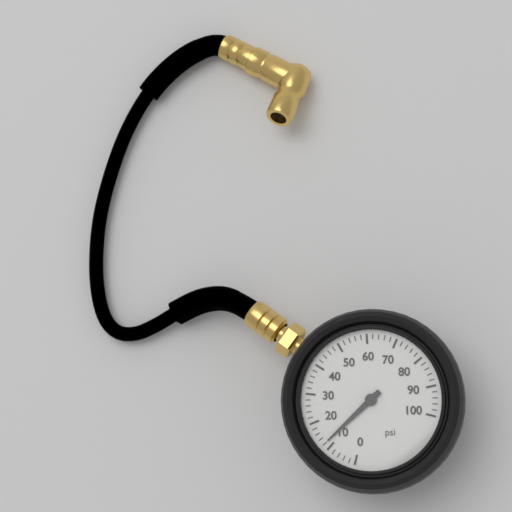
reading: 12 psi
